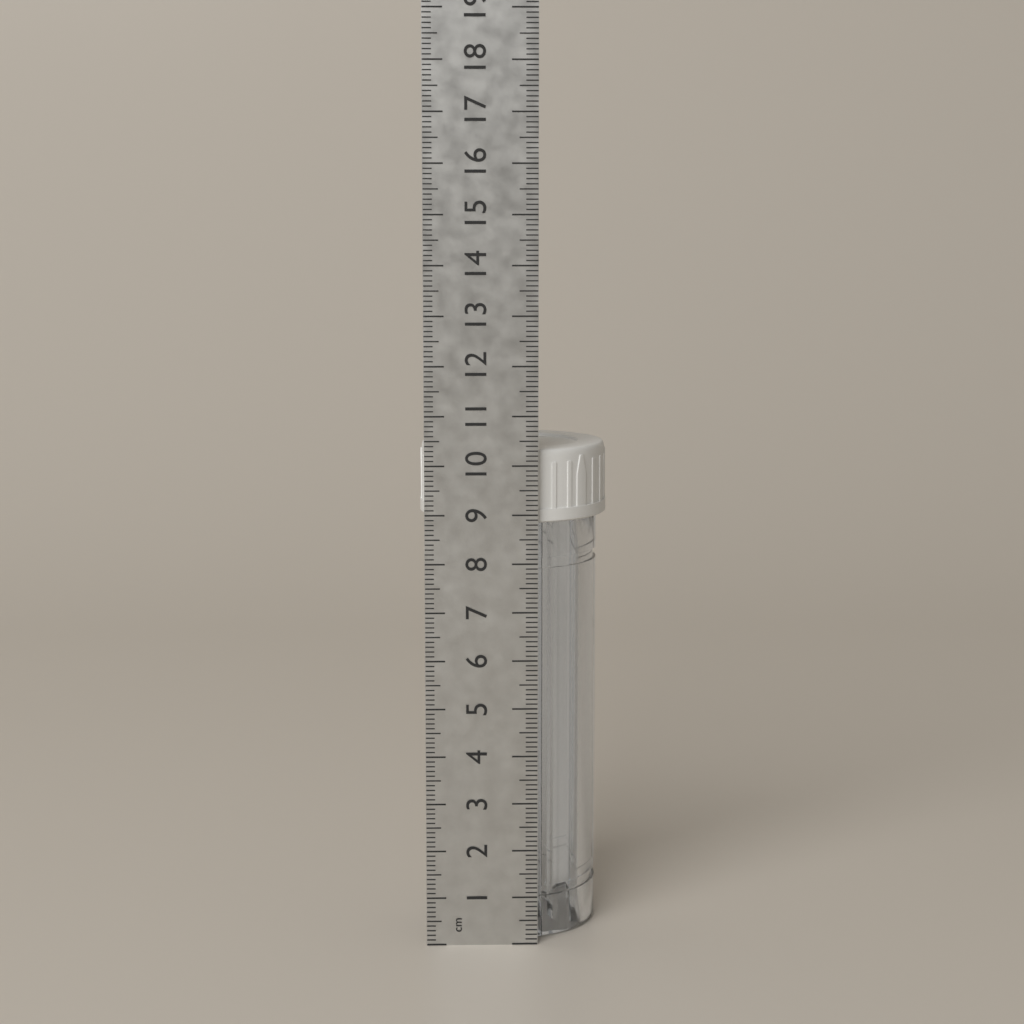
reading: 10.3 cm
